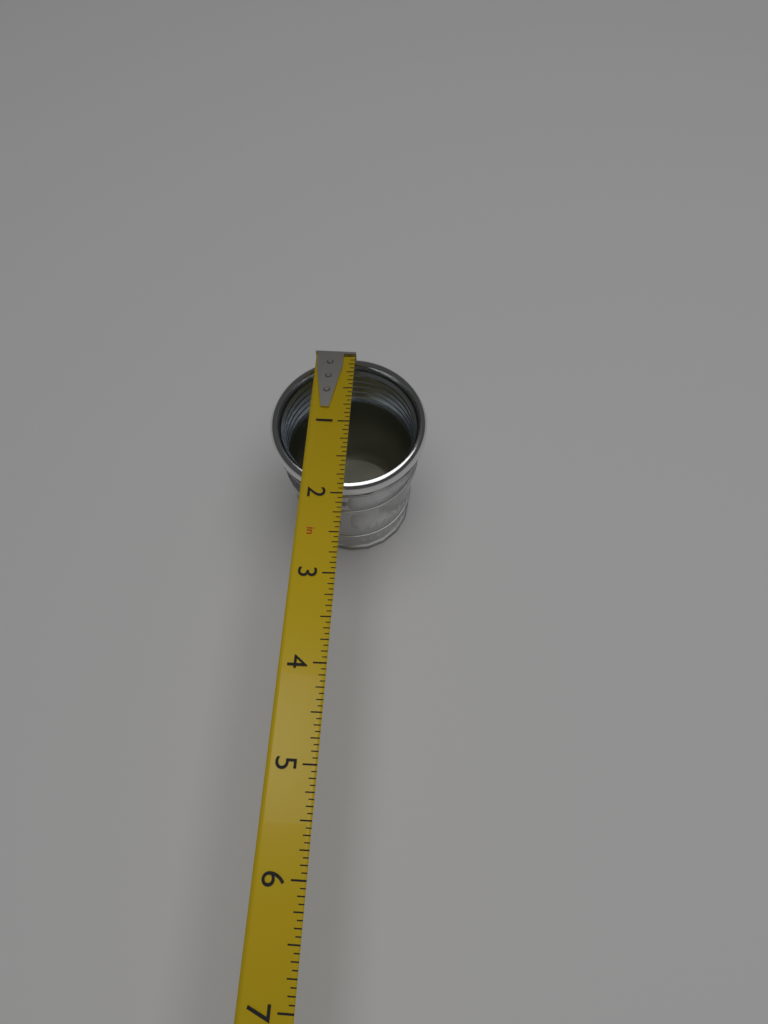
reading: 1.9375 in
